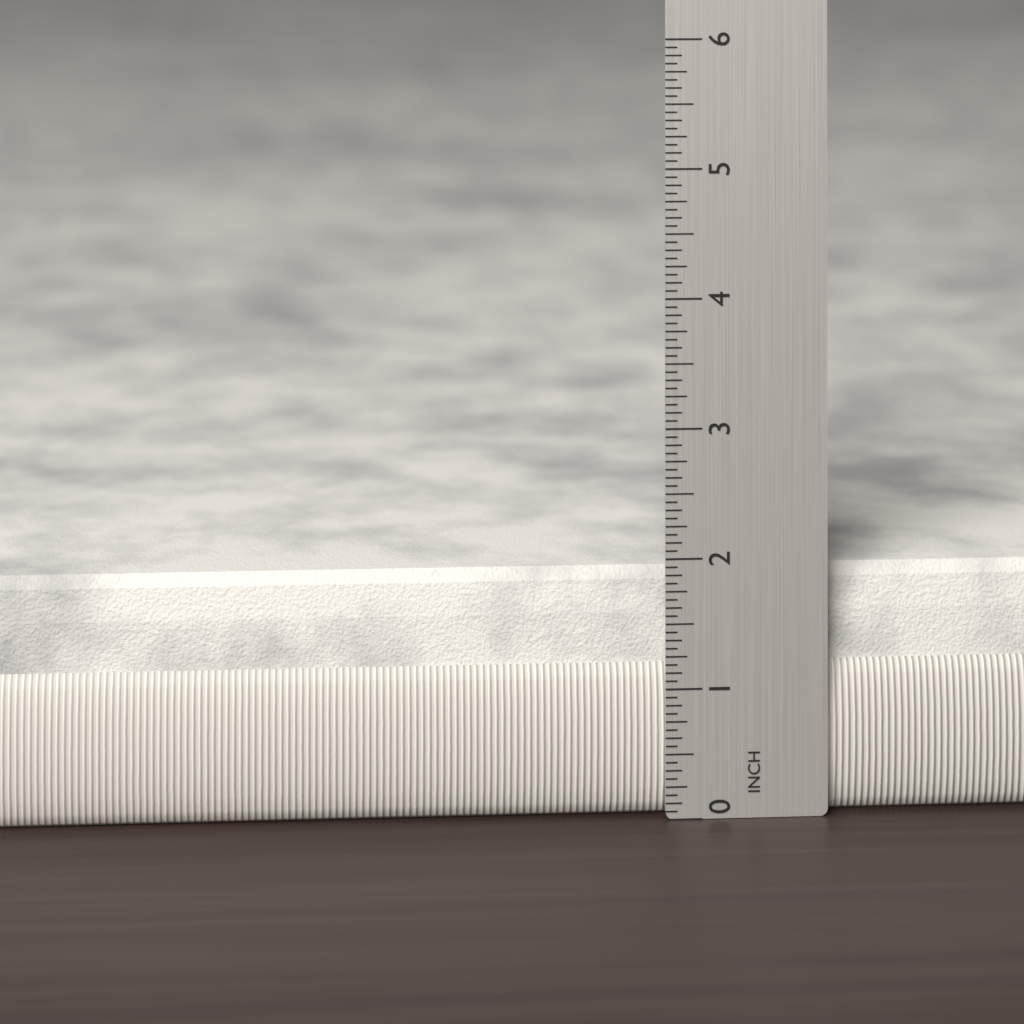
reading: 1.8750 in
